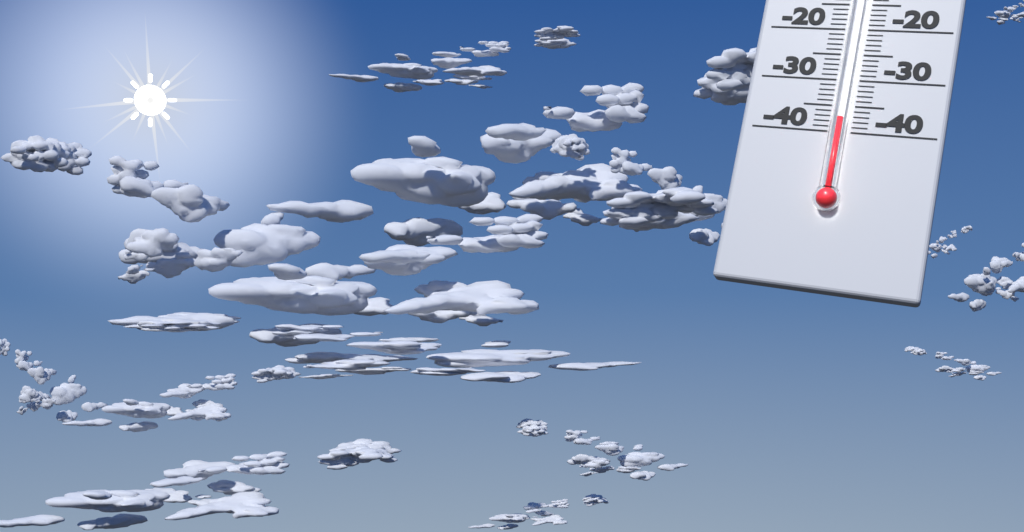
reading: -38 (no unit)
